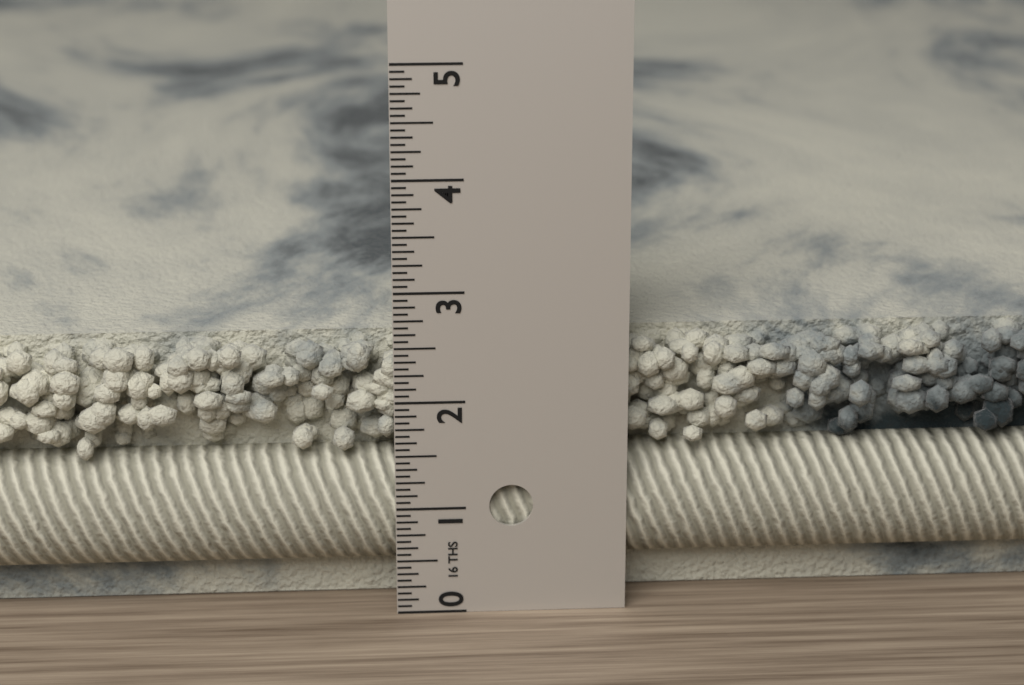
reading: 2.5000 in
